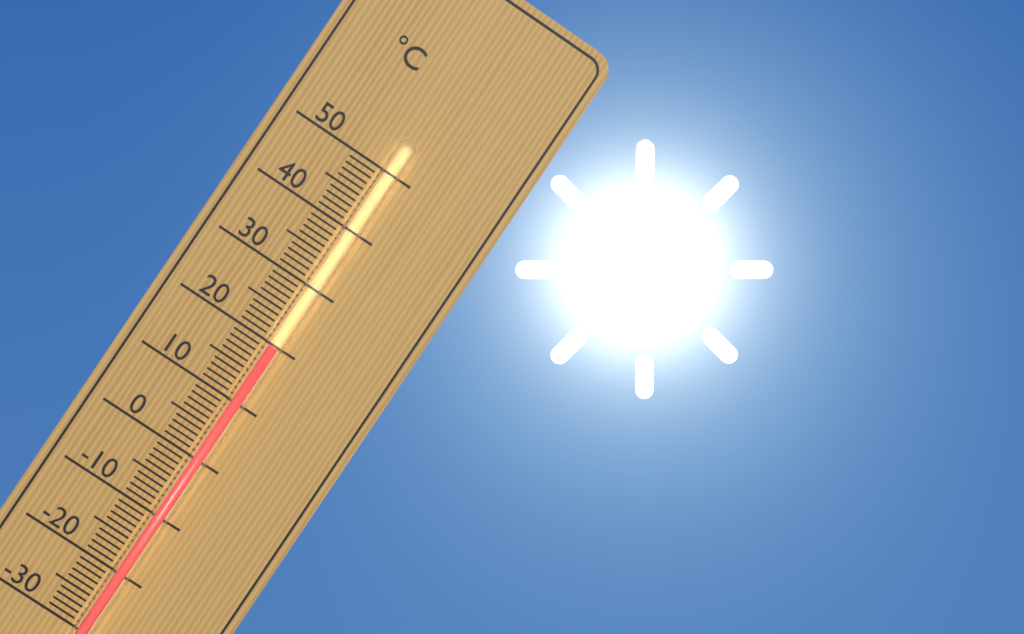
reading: 20 °C
